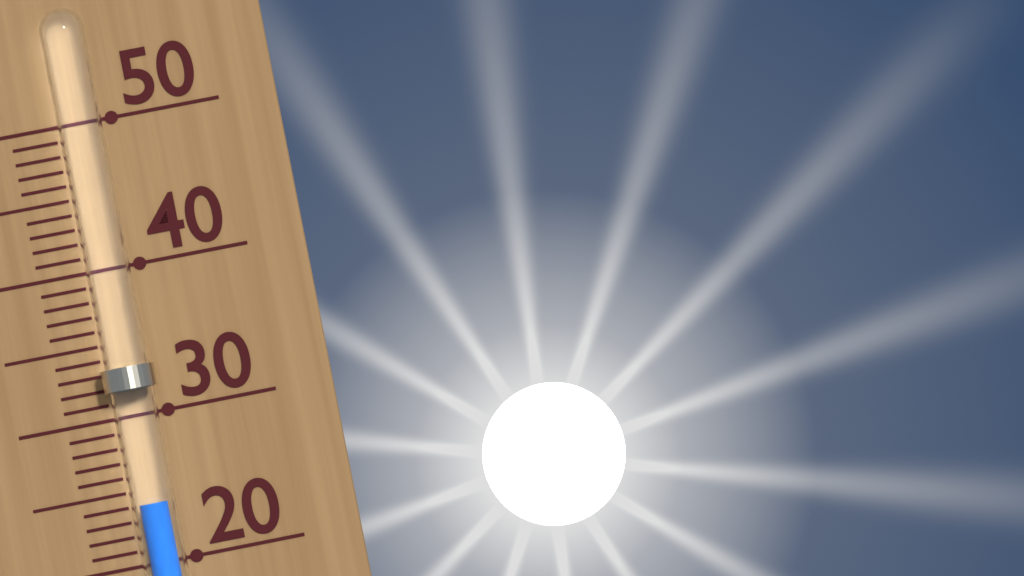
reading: 24 (no unit)
